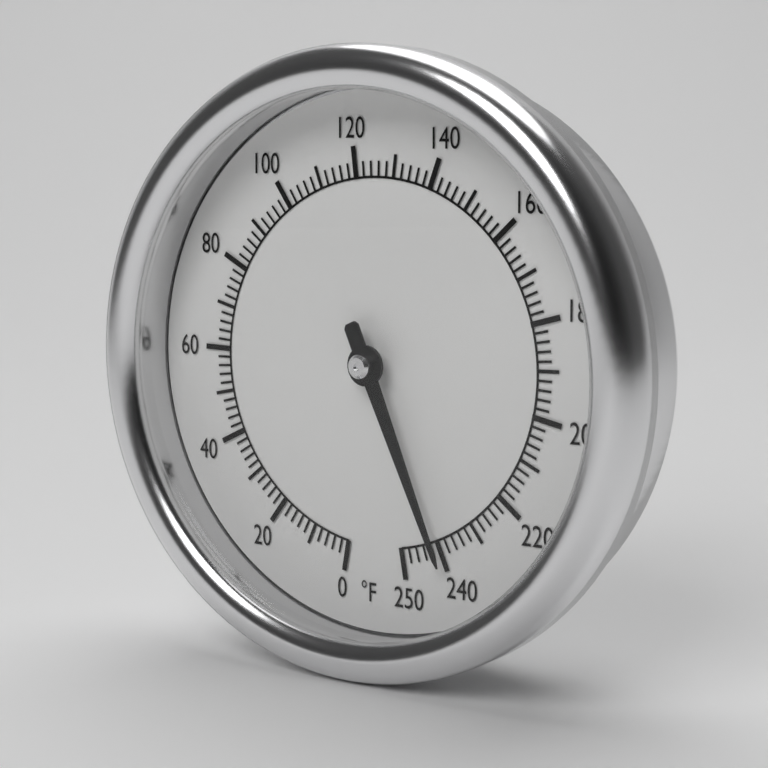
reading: 240 °F
